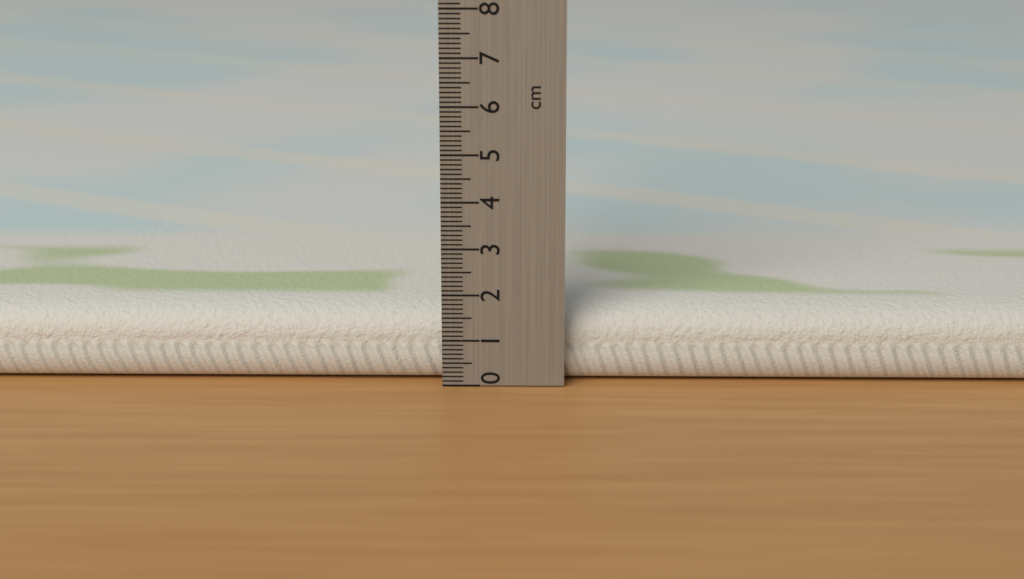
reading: 1.6 cm
